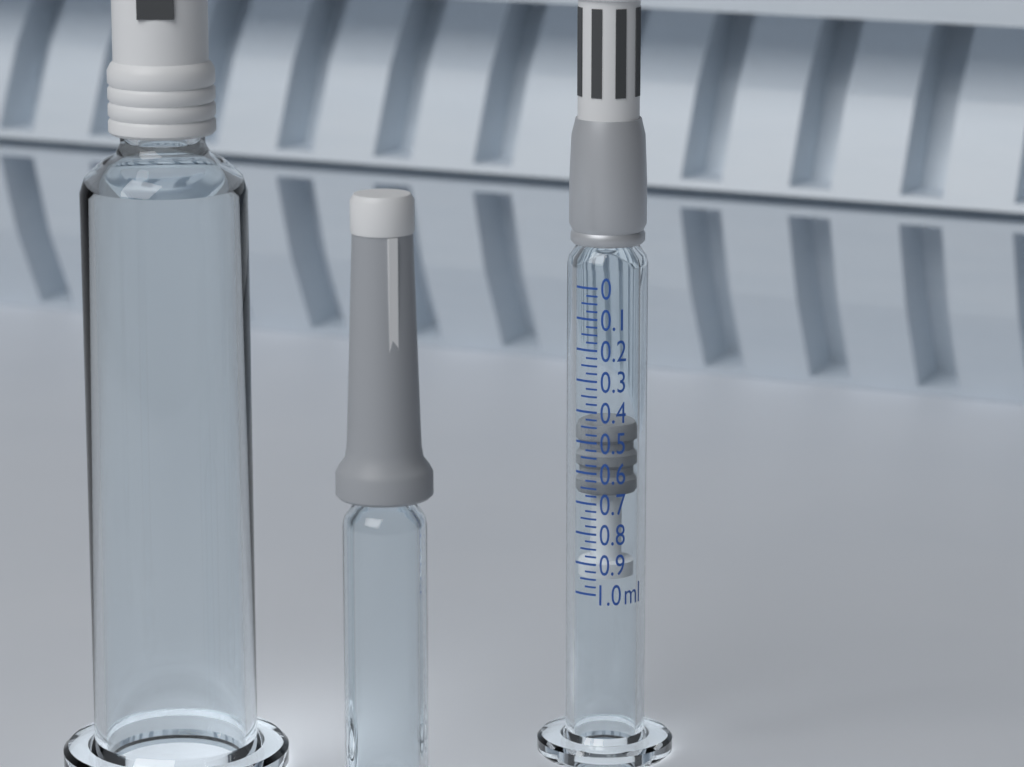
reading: 0.450 ml
